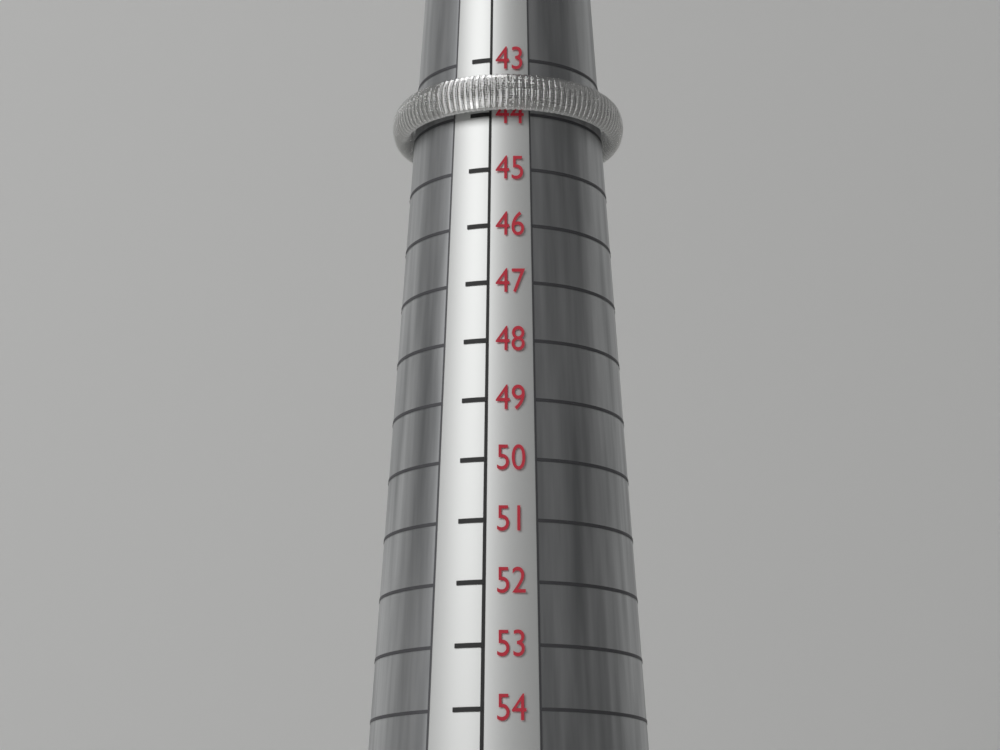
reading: 44 (no unit)
